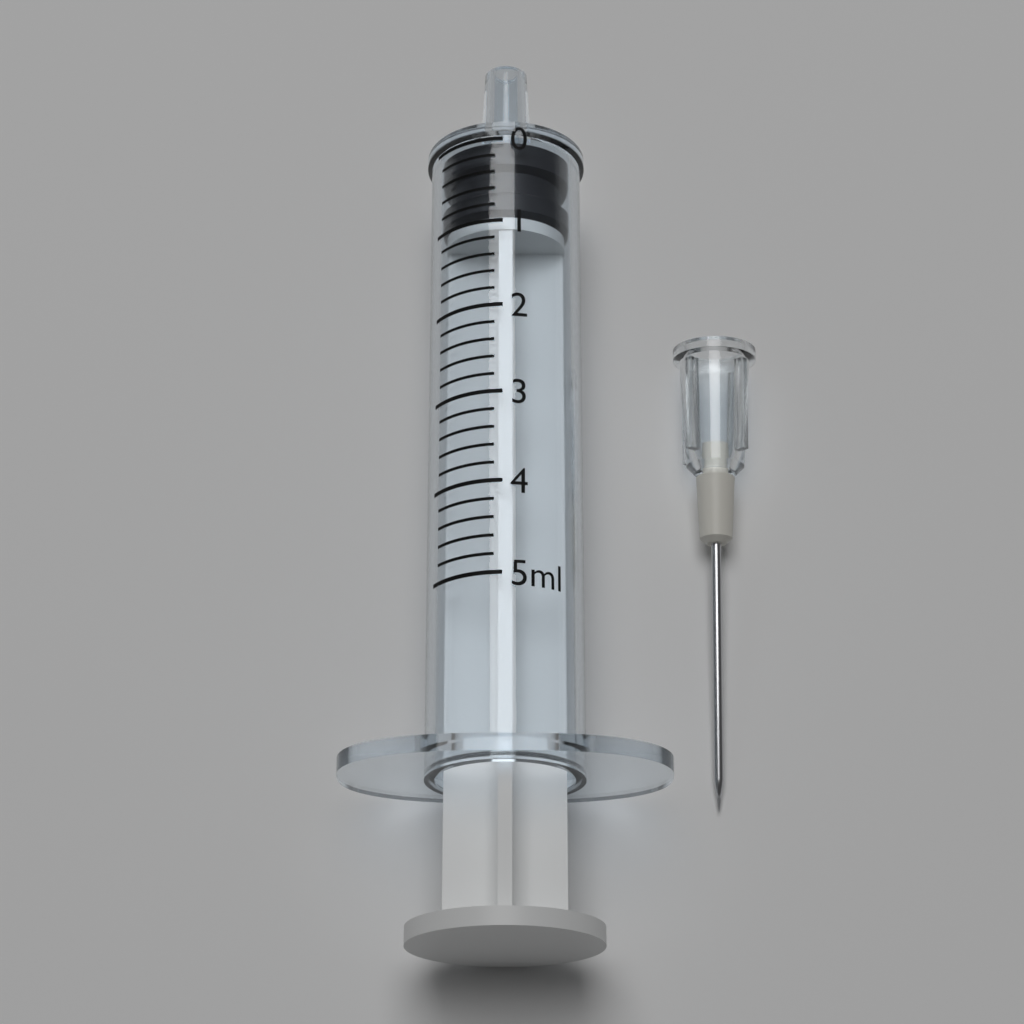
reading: 0.0 ml
